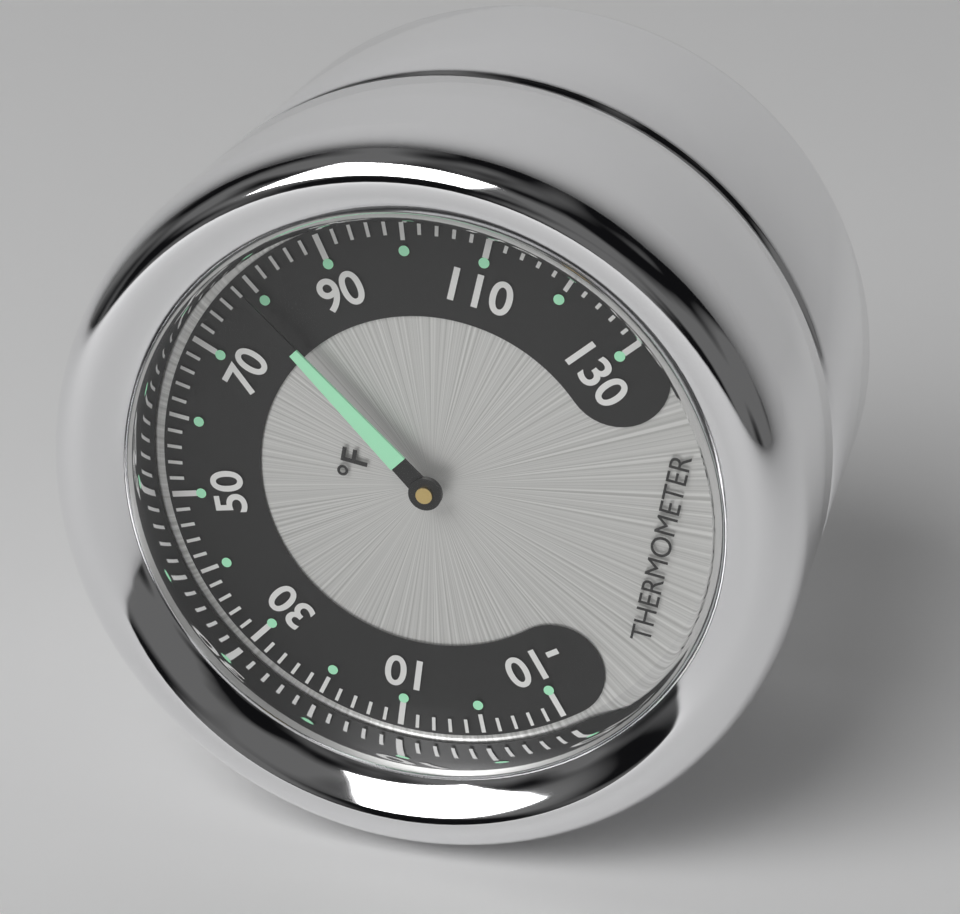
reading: 79 °F
